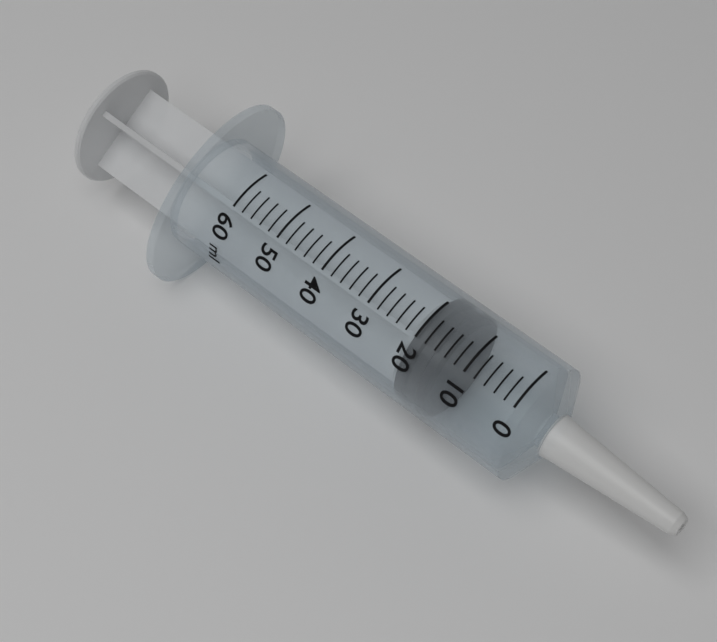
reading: 14 ml
